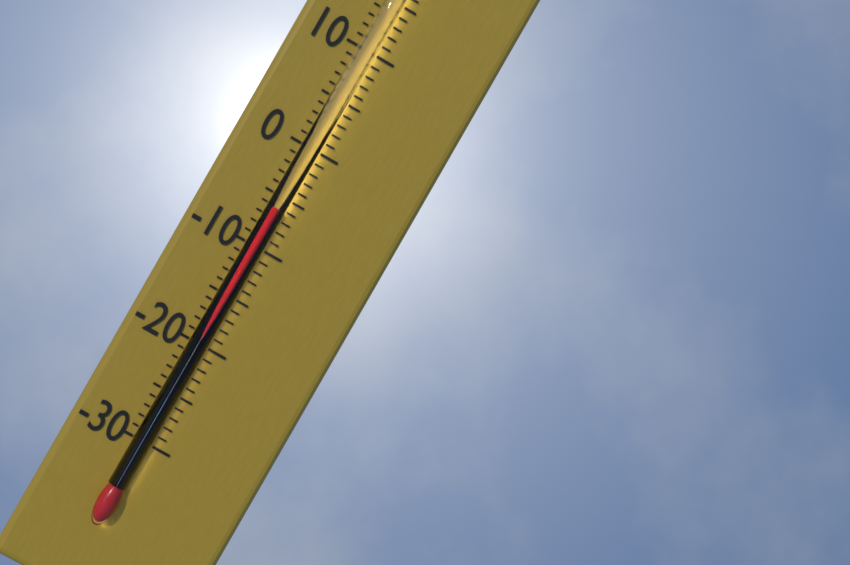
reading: -6 °C
